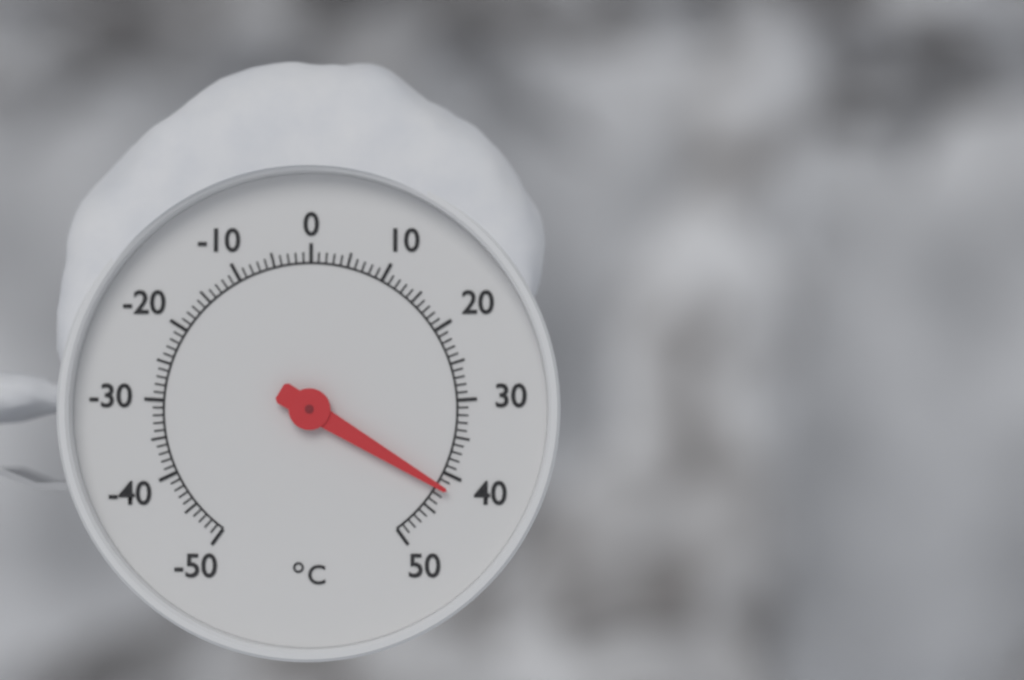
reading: 42 °C
